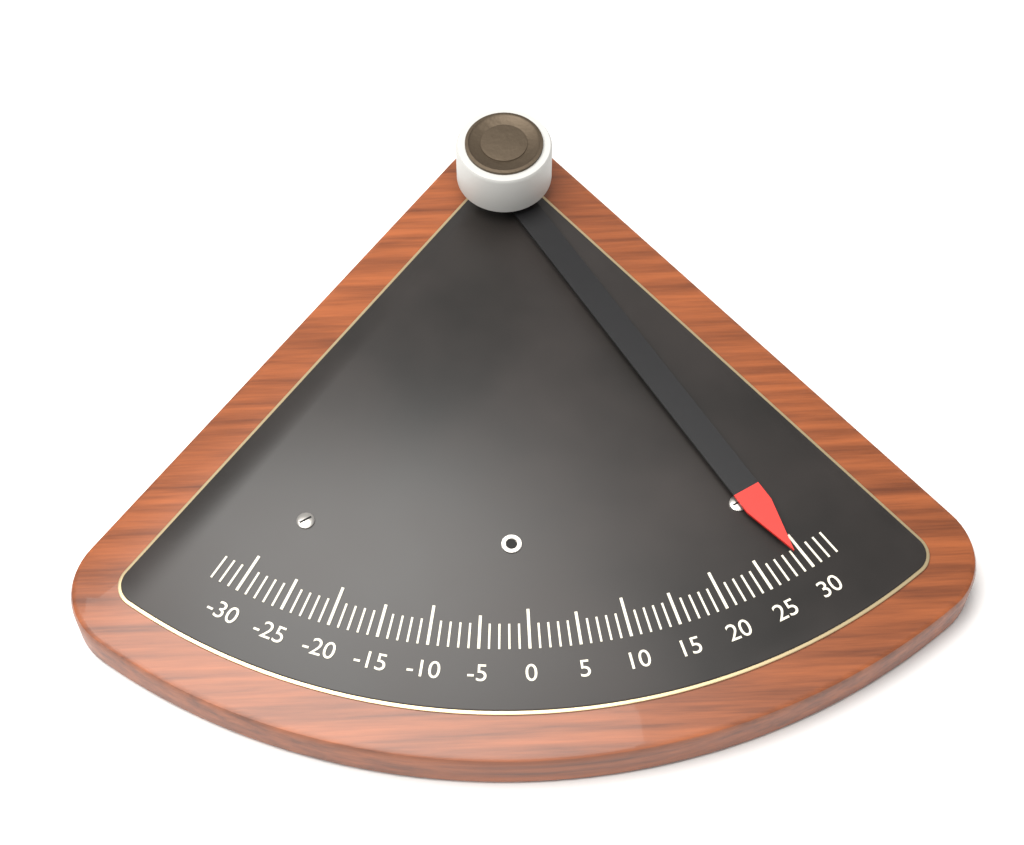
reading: 29 (no unit)
